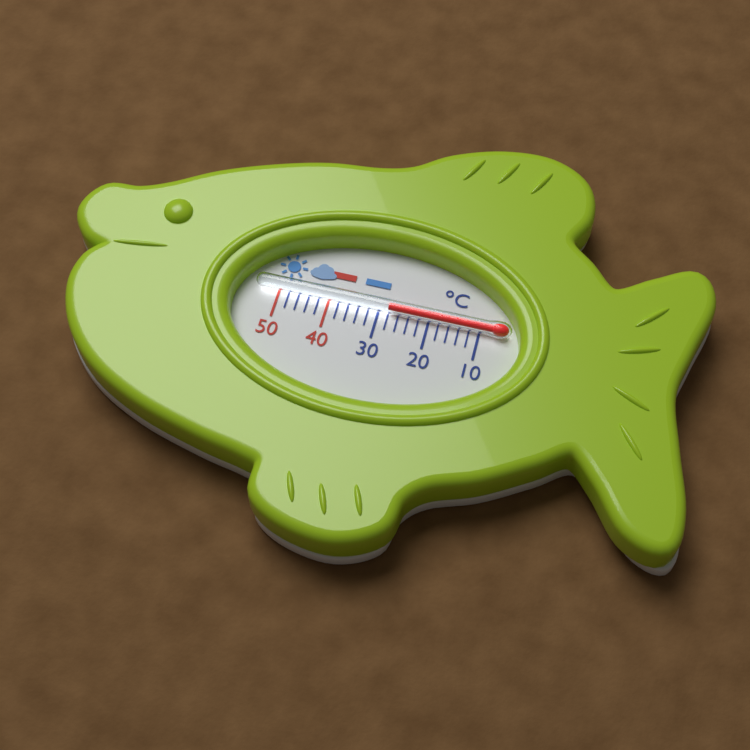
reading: 28 °C
